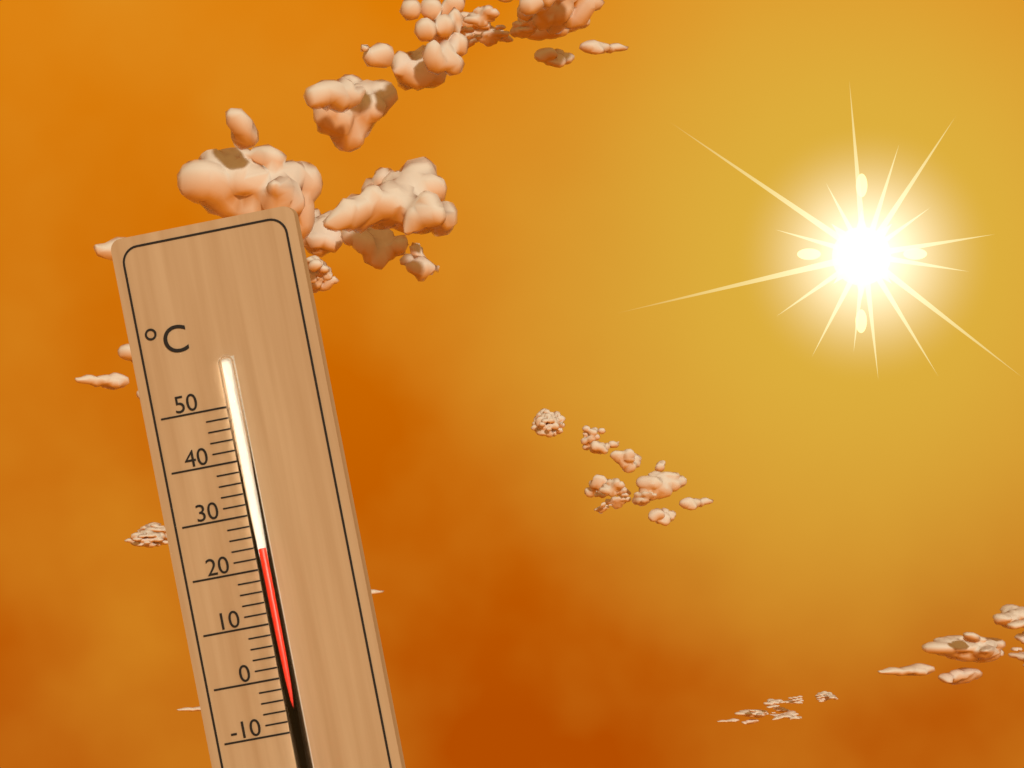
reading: 24 °C
